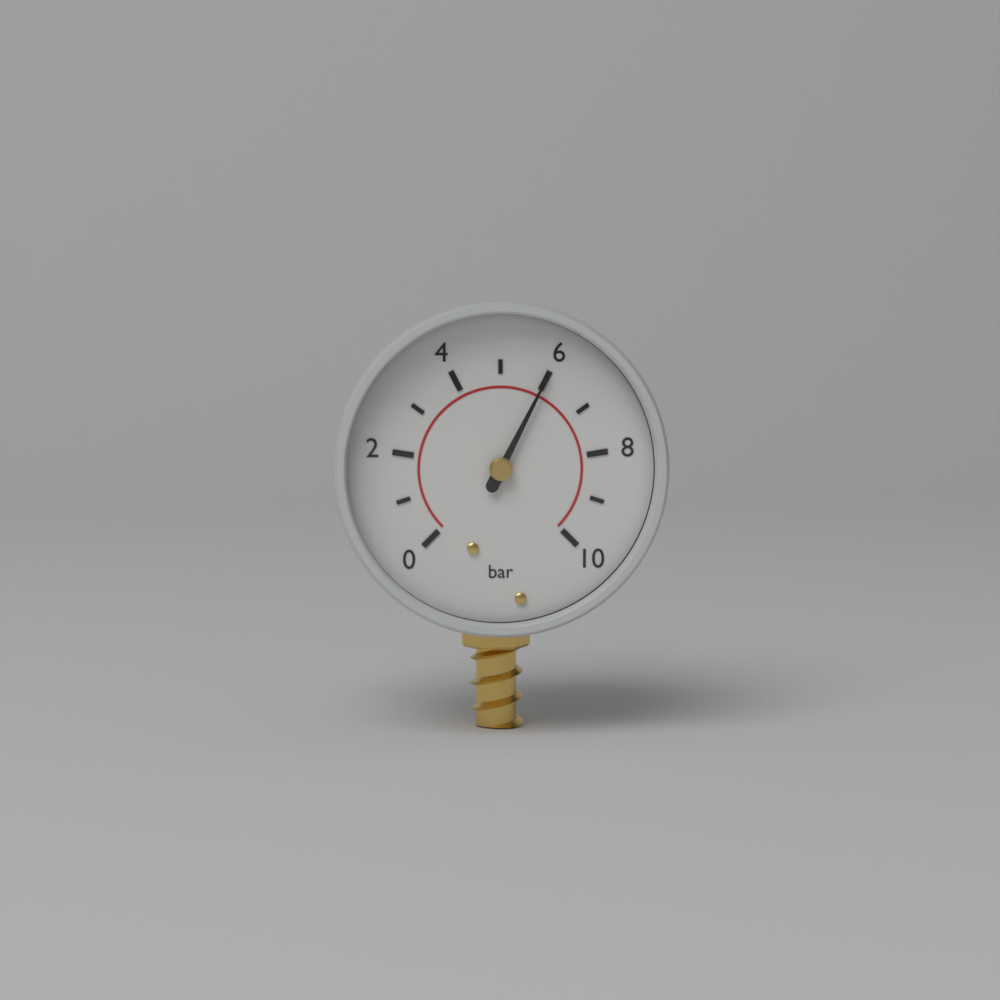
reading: 6 bar
